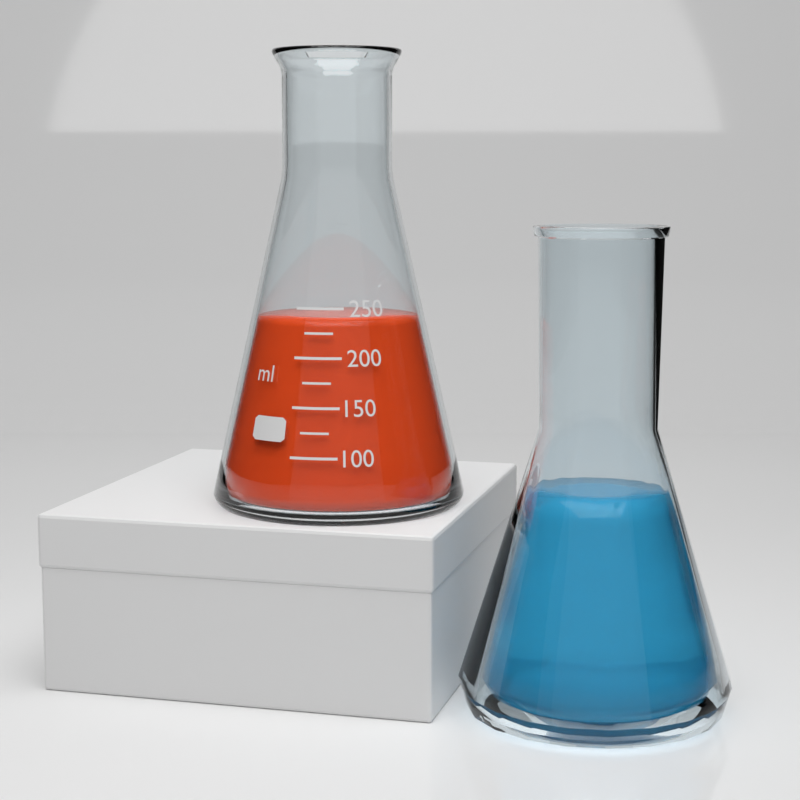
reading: 237 ml
